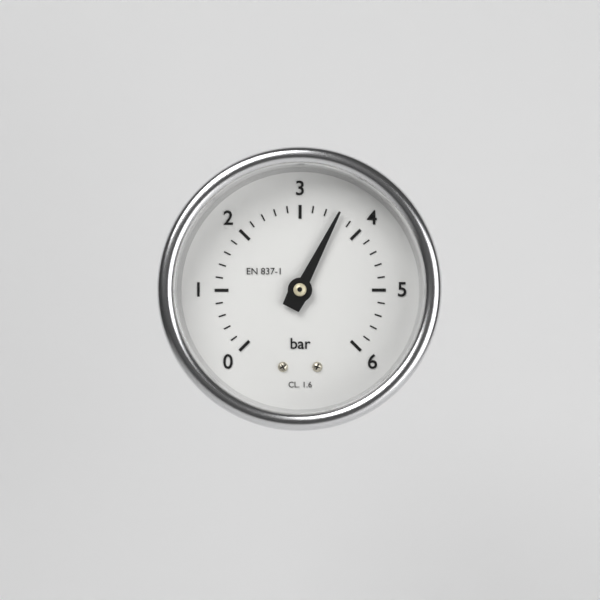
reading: 3.6 bar
